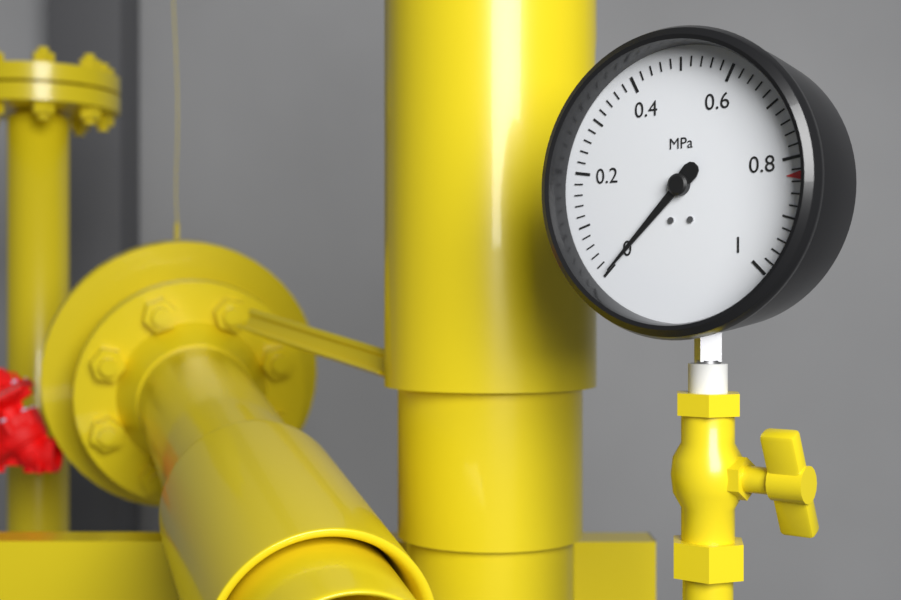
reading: 0.00 MPa
